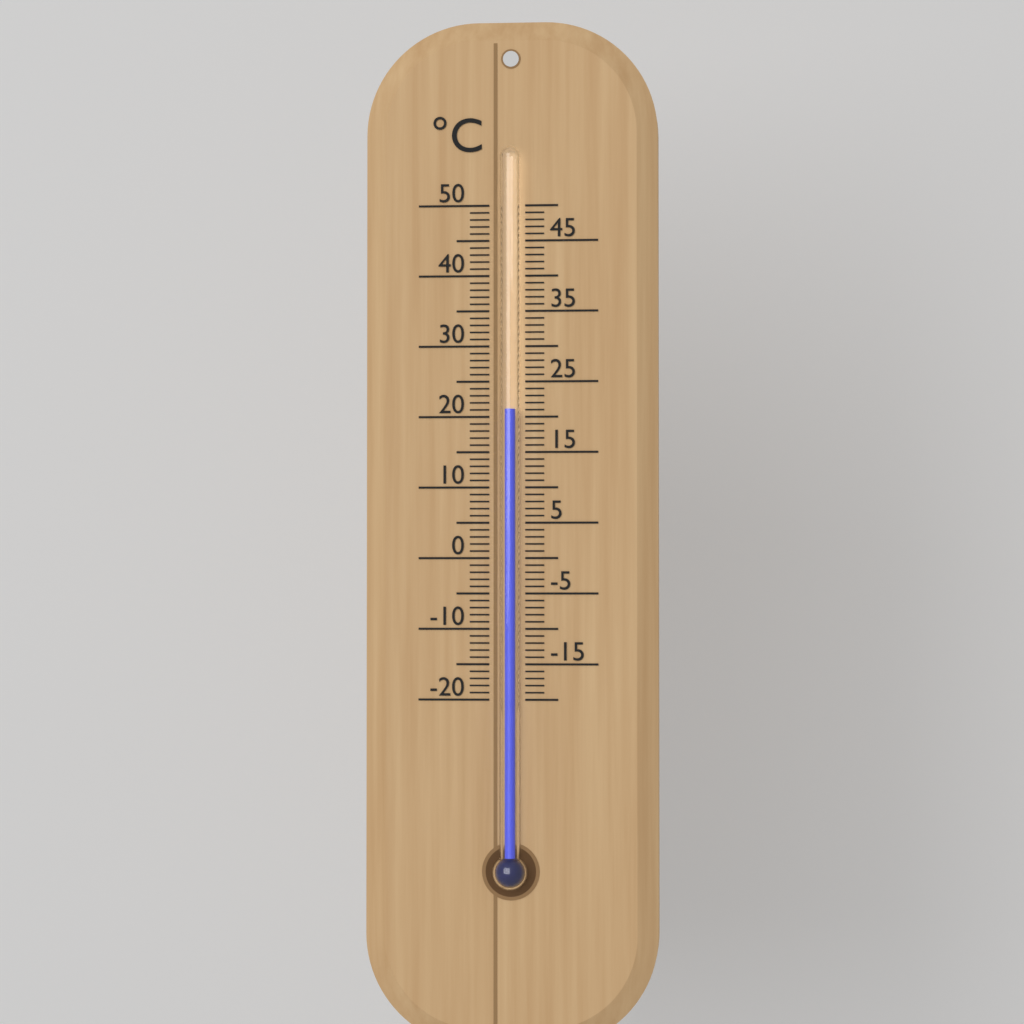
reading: 21 °C
